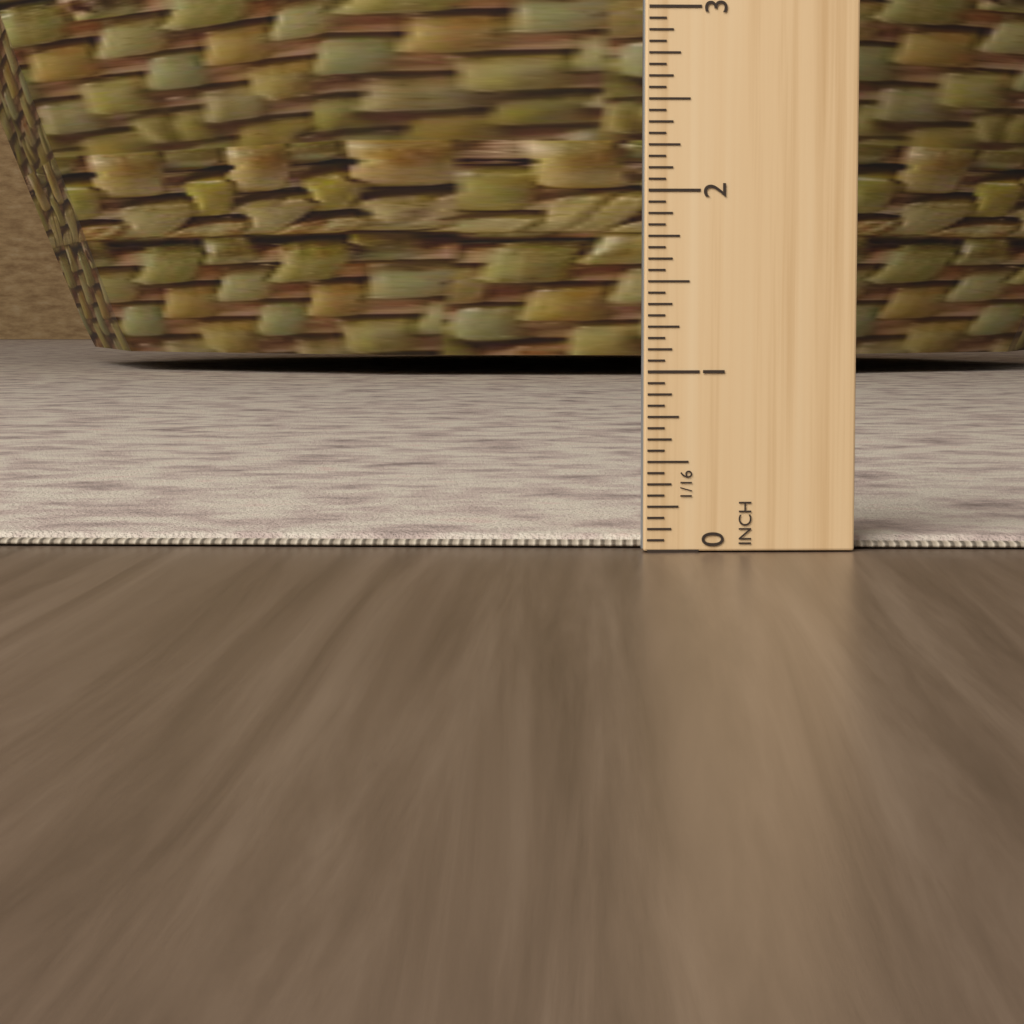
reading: 0.0625 in
